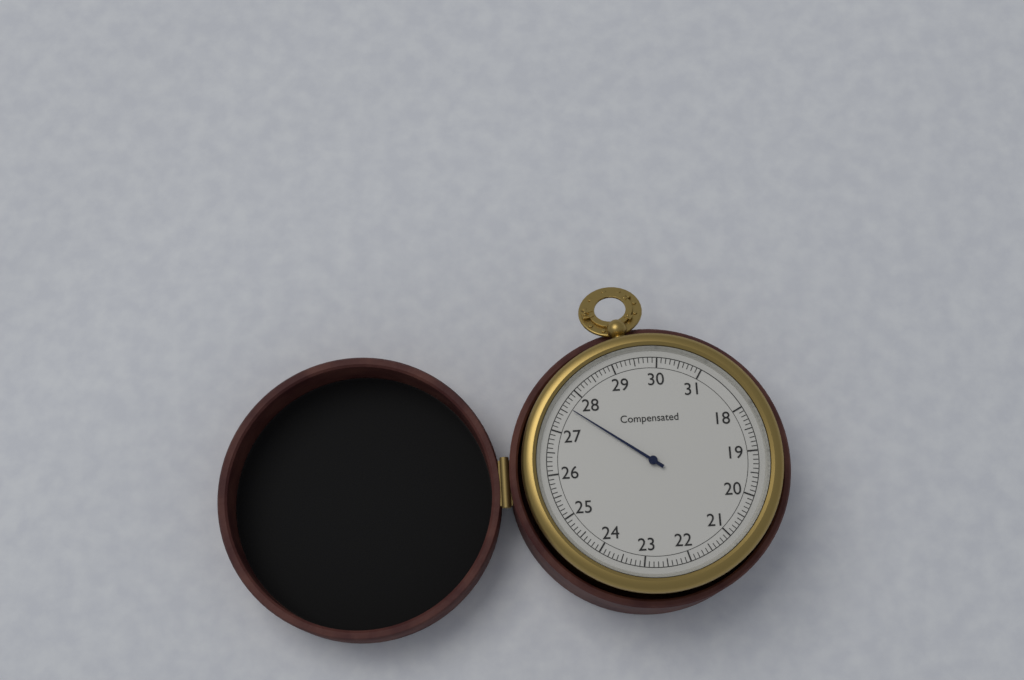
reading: 27.6 (no unit)
